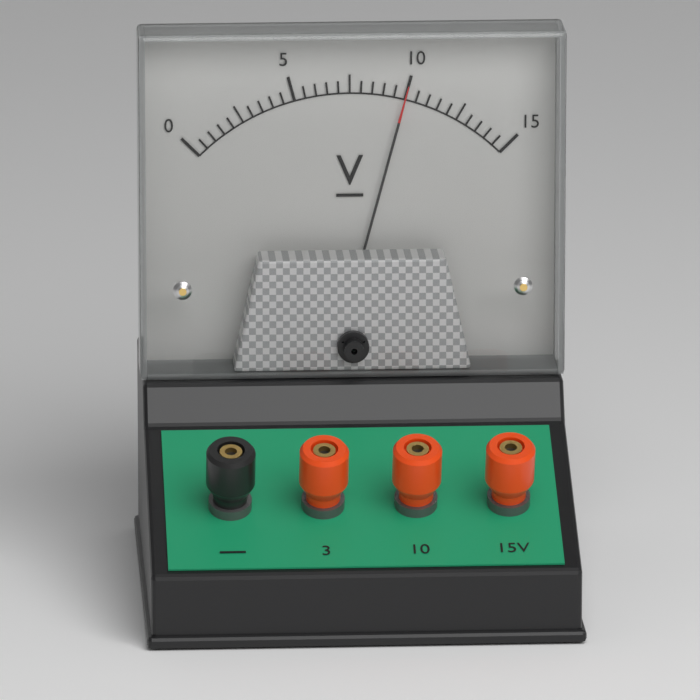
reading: 10.0 V
